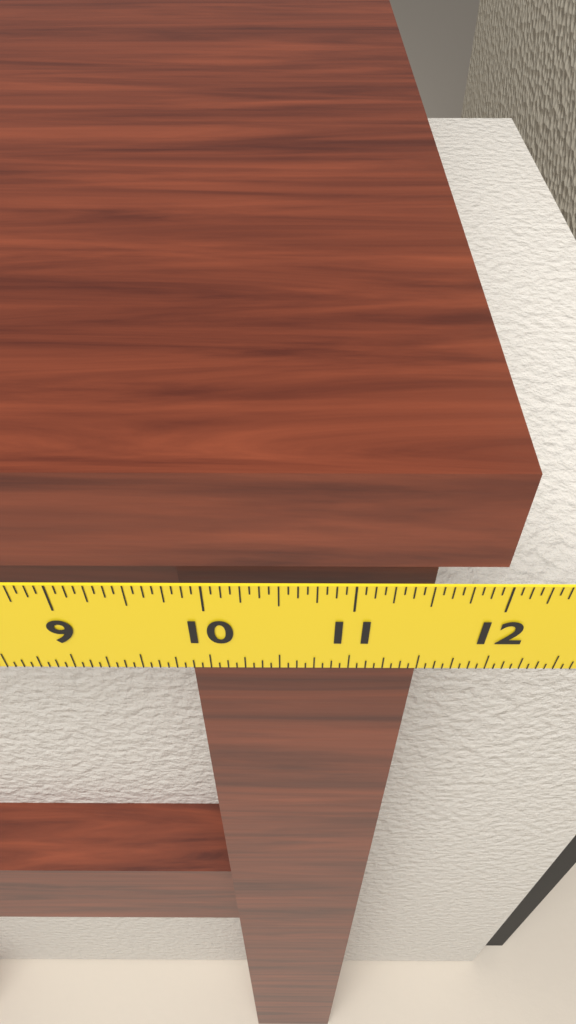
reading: 11.9375 in
